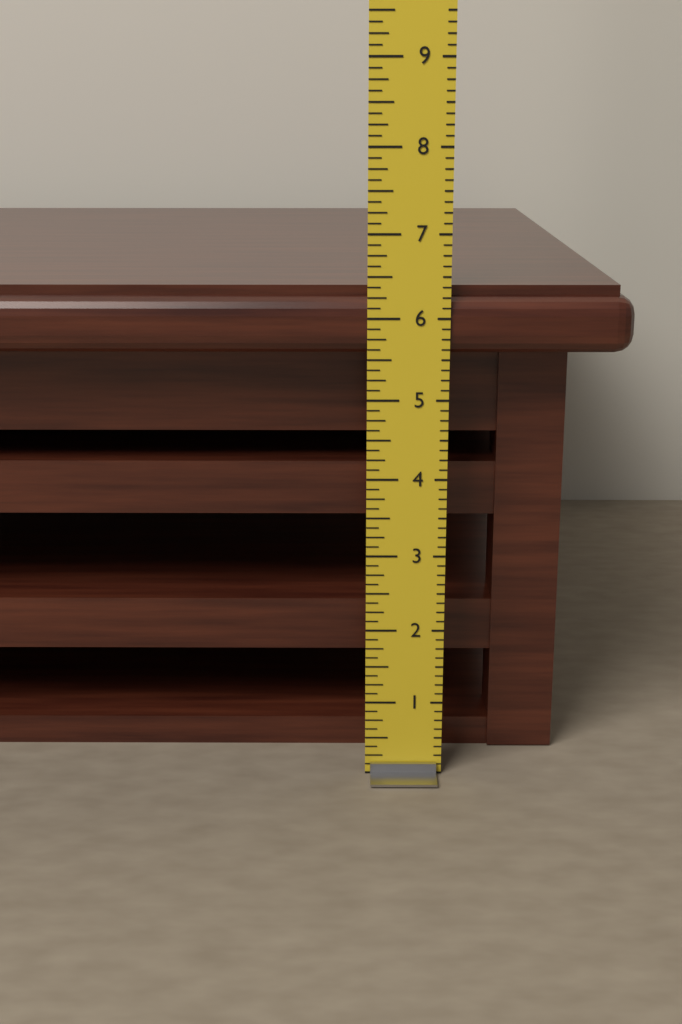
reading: 6.375 in
